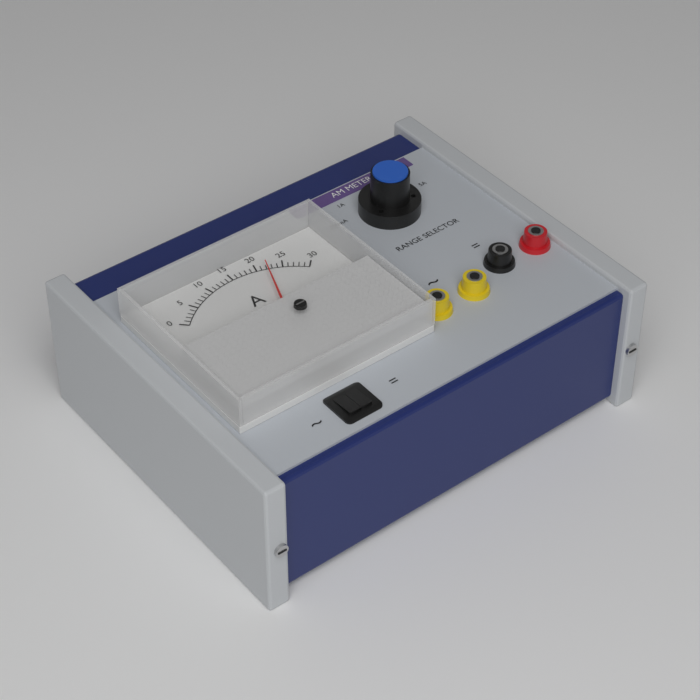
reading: 22 A
